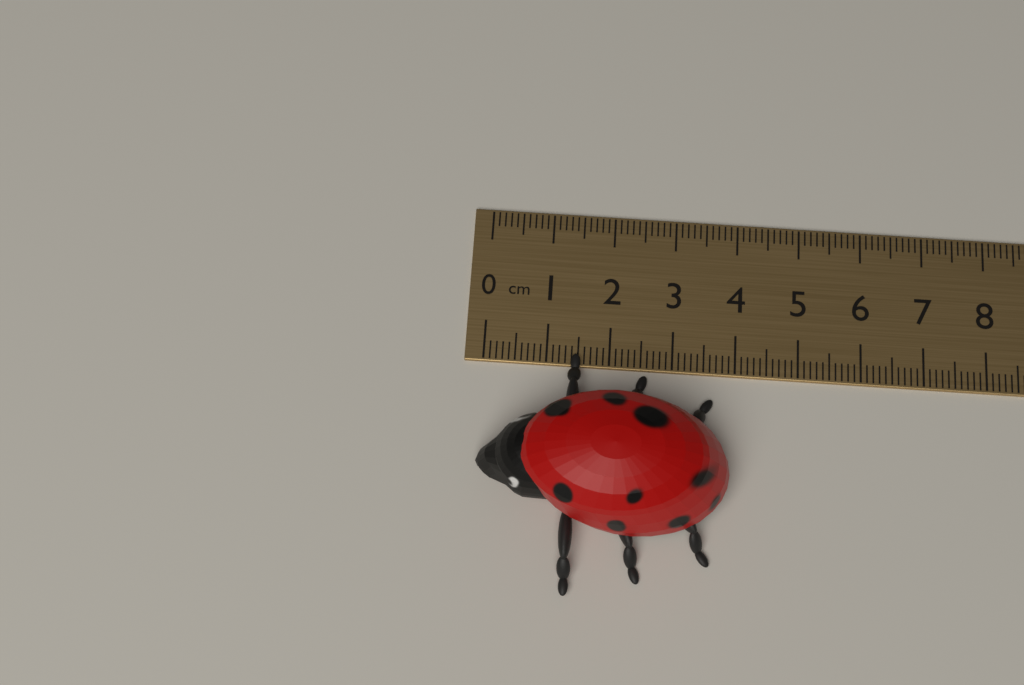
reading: 3.9 cm
